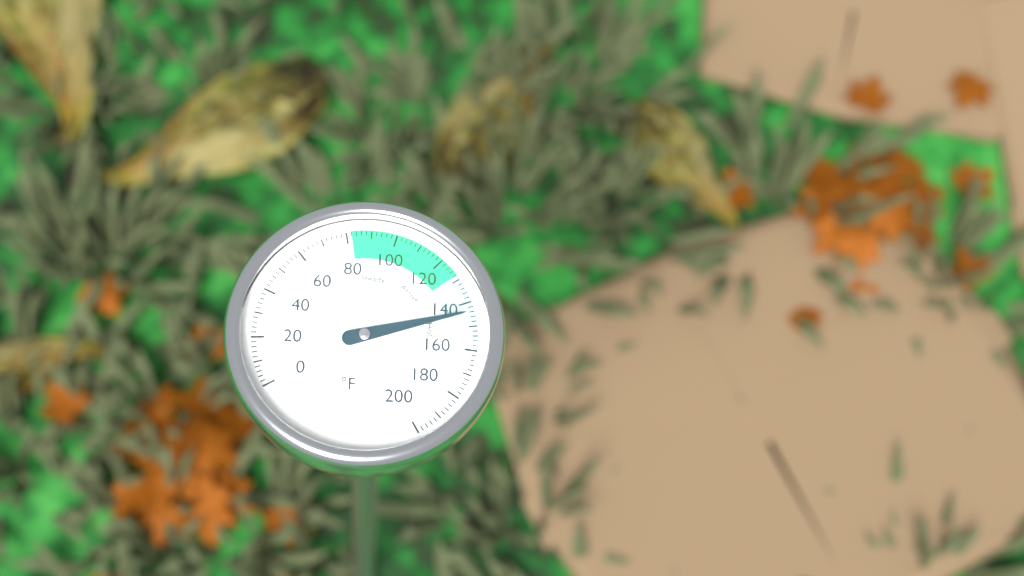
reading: 144 °F
